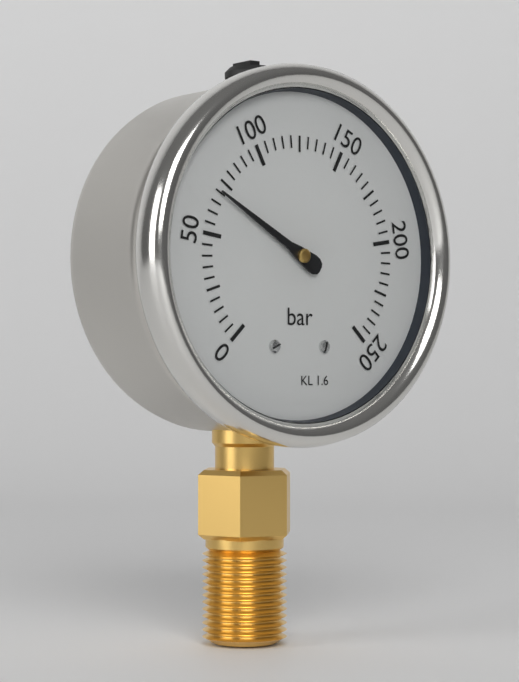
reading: 70 bar
